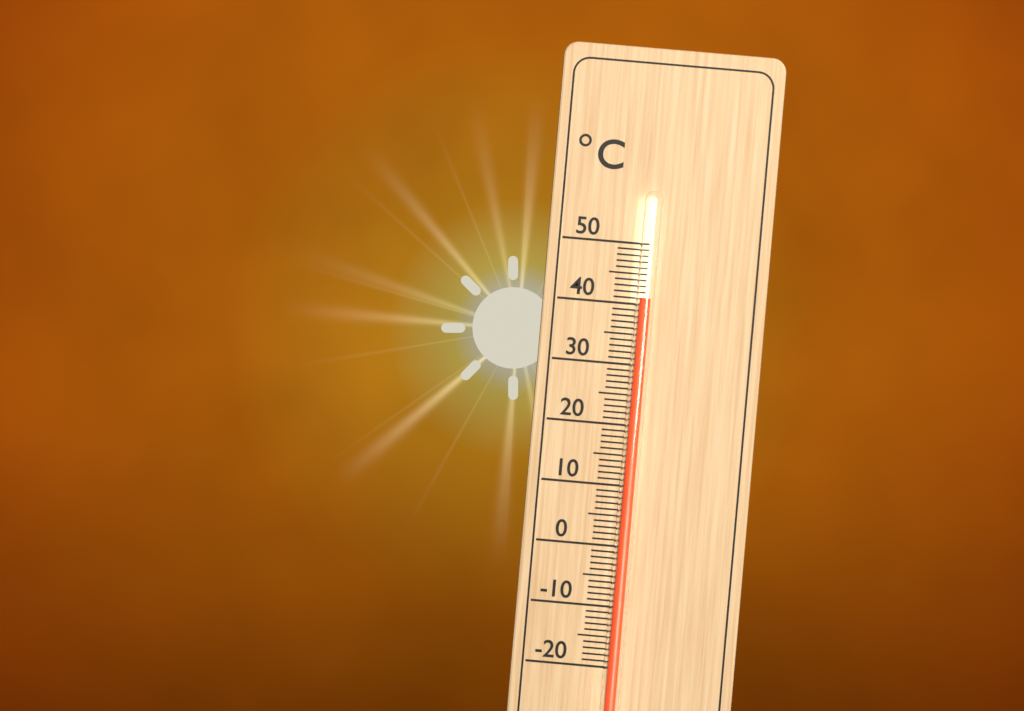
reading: 41 °C
